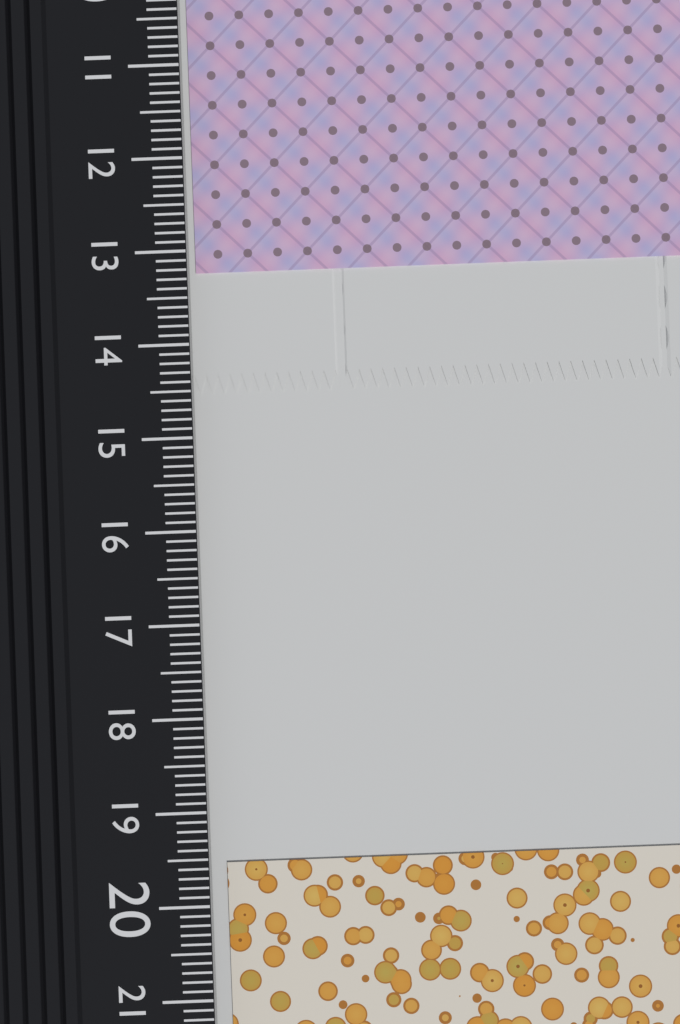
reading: 13.2 cm
